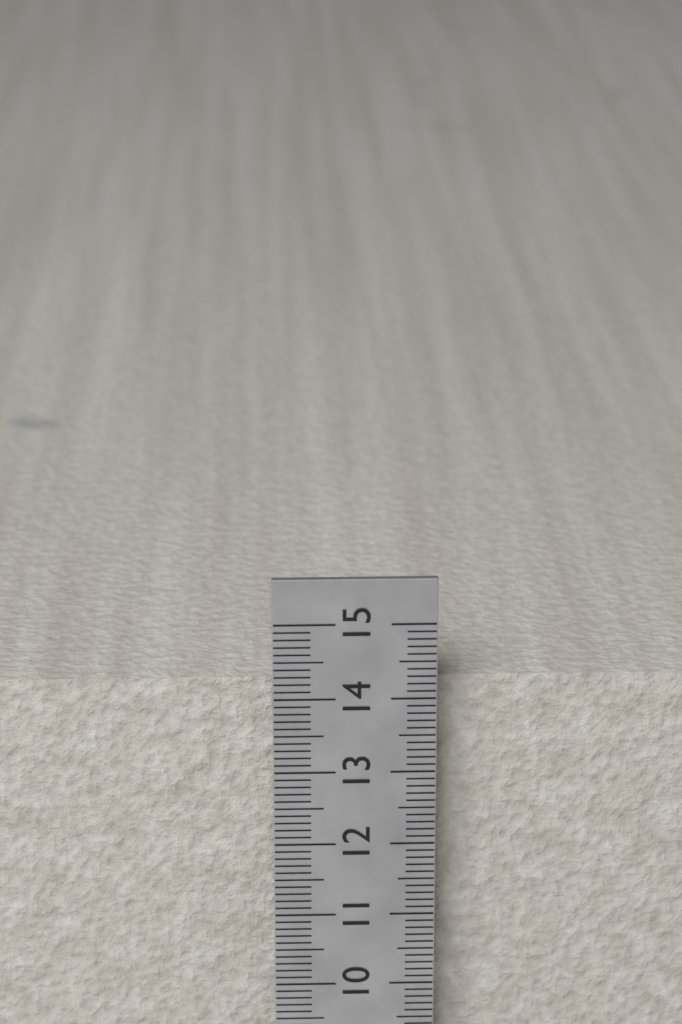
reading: 14.1 cm
